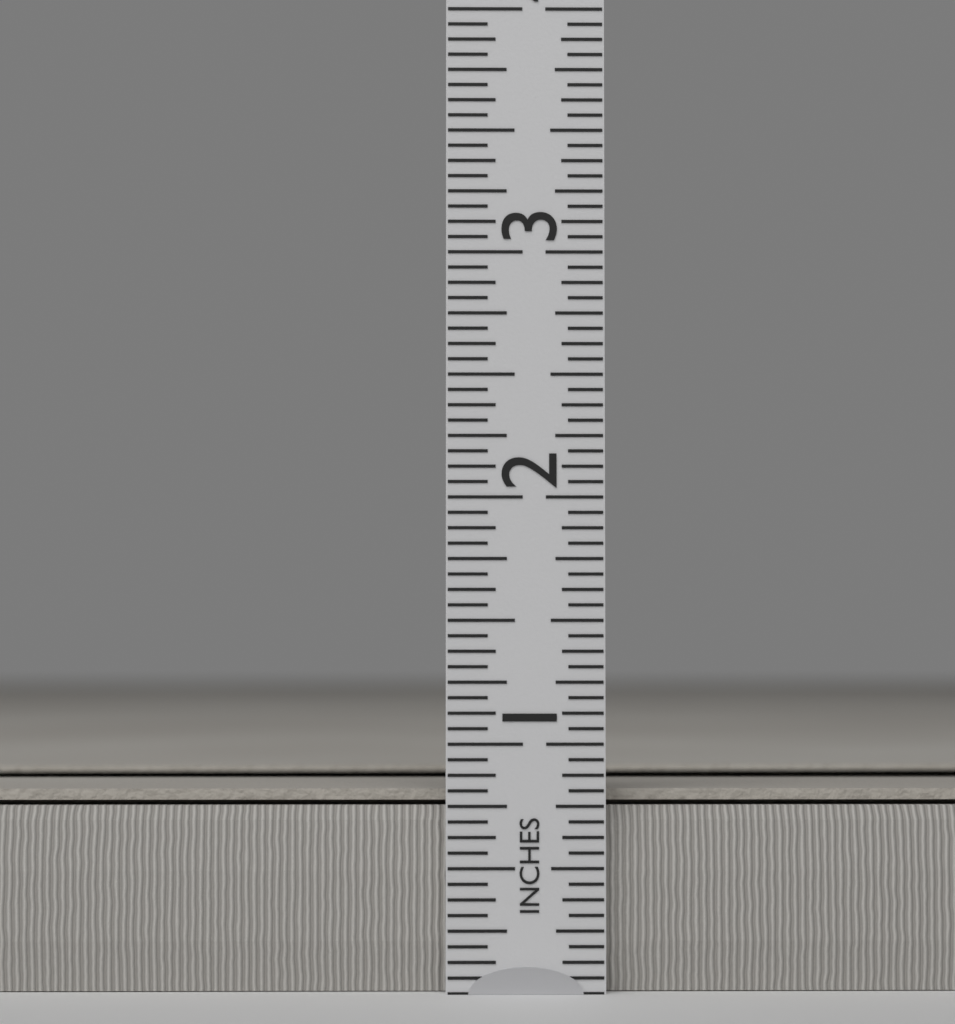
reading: 0.8125 in
